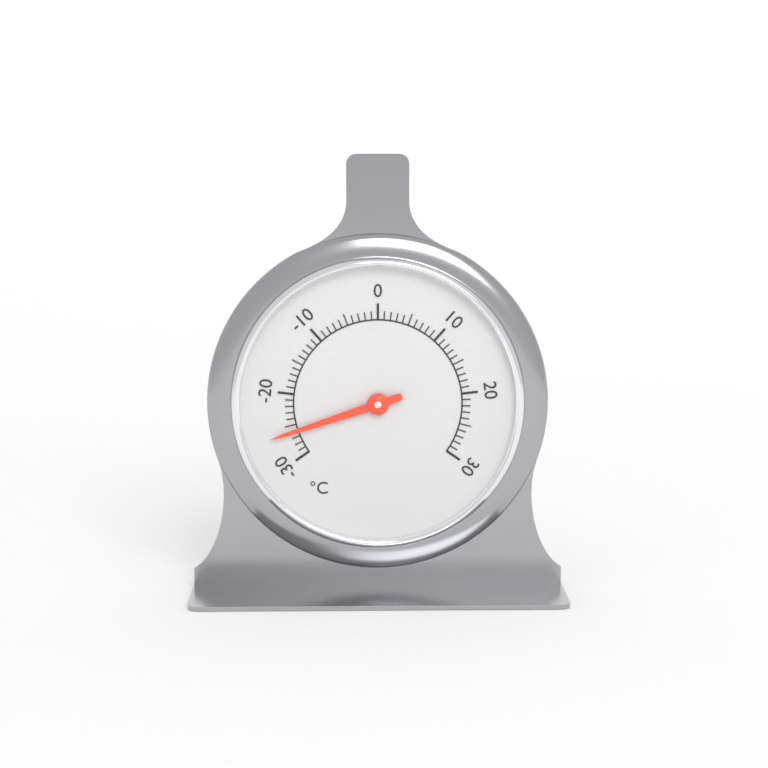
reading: -26 °C
